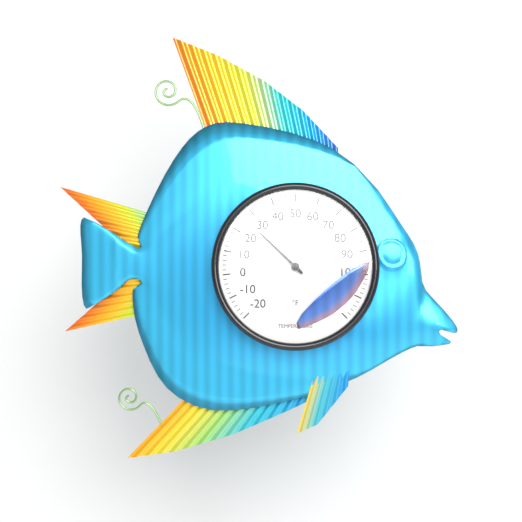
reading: 26 °F
